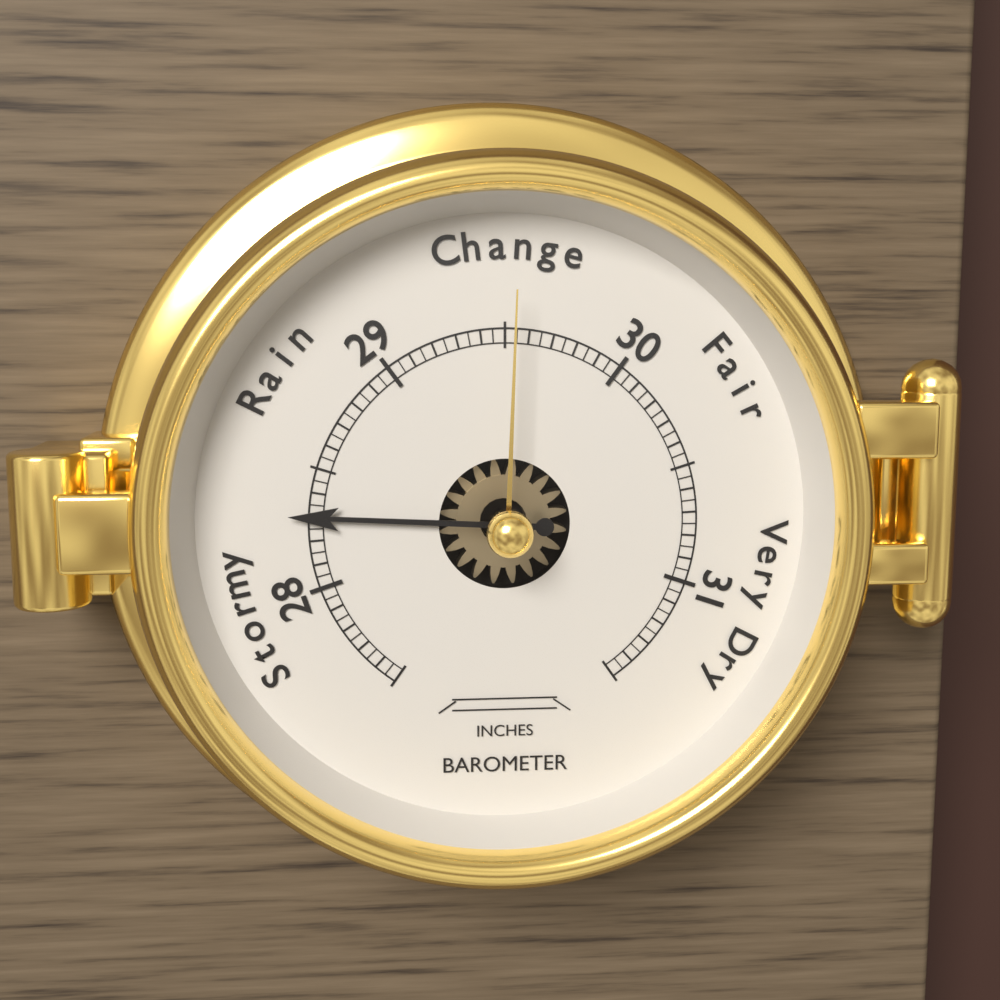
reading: 28.30 inches
